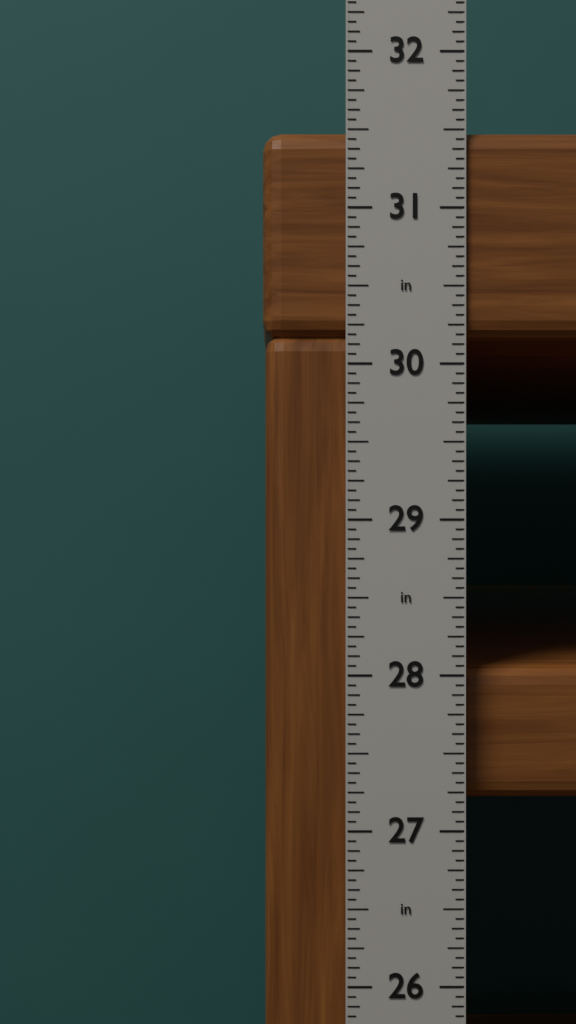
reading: 31.5000 in
